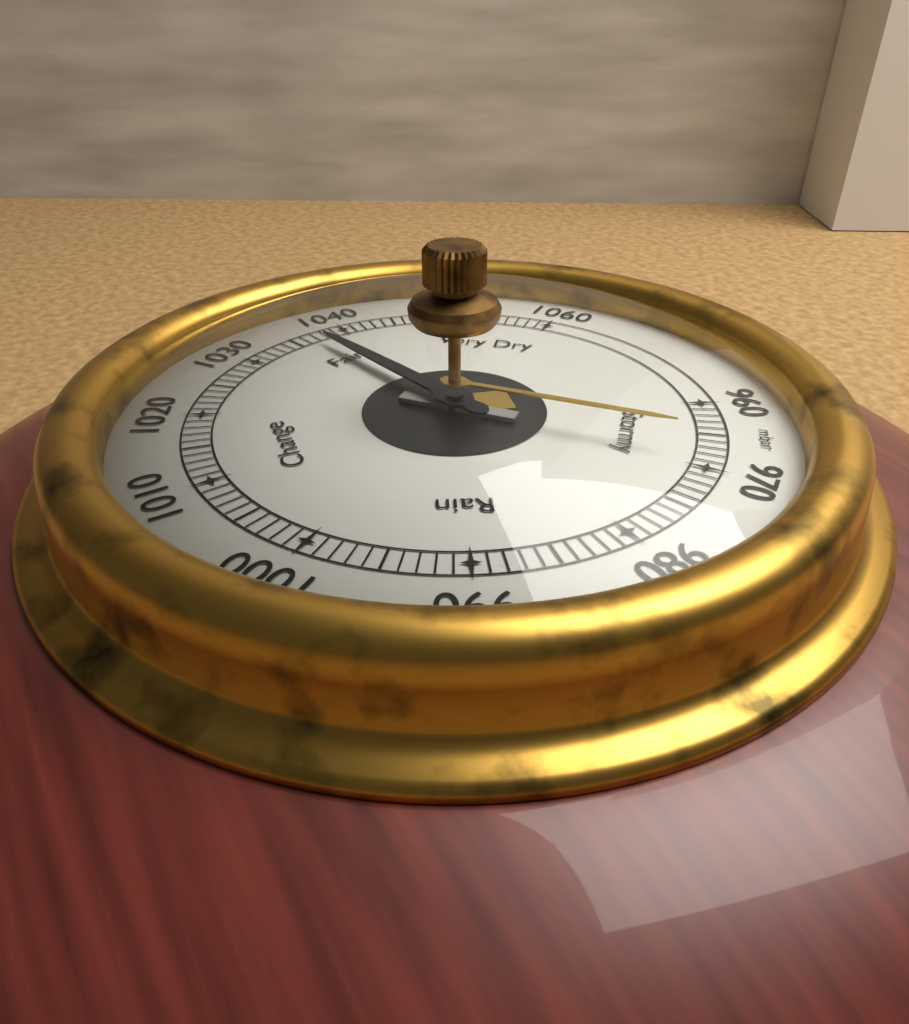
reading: 1037 mbar
